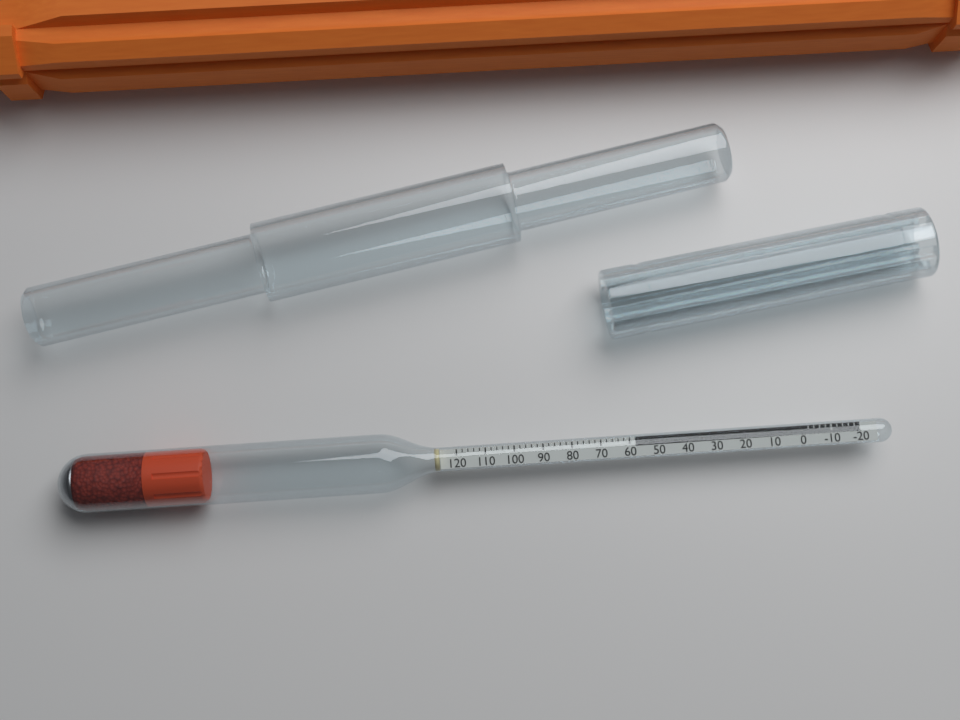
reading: 58 (no unit)
